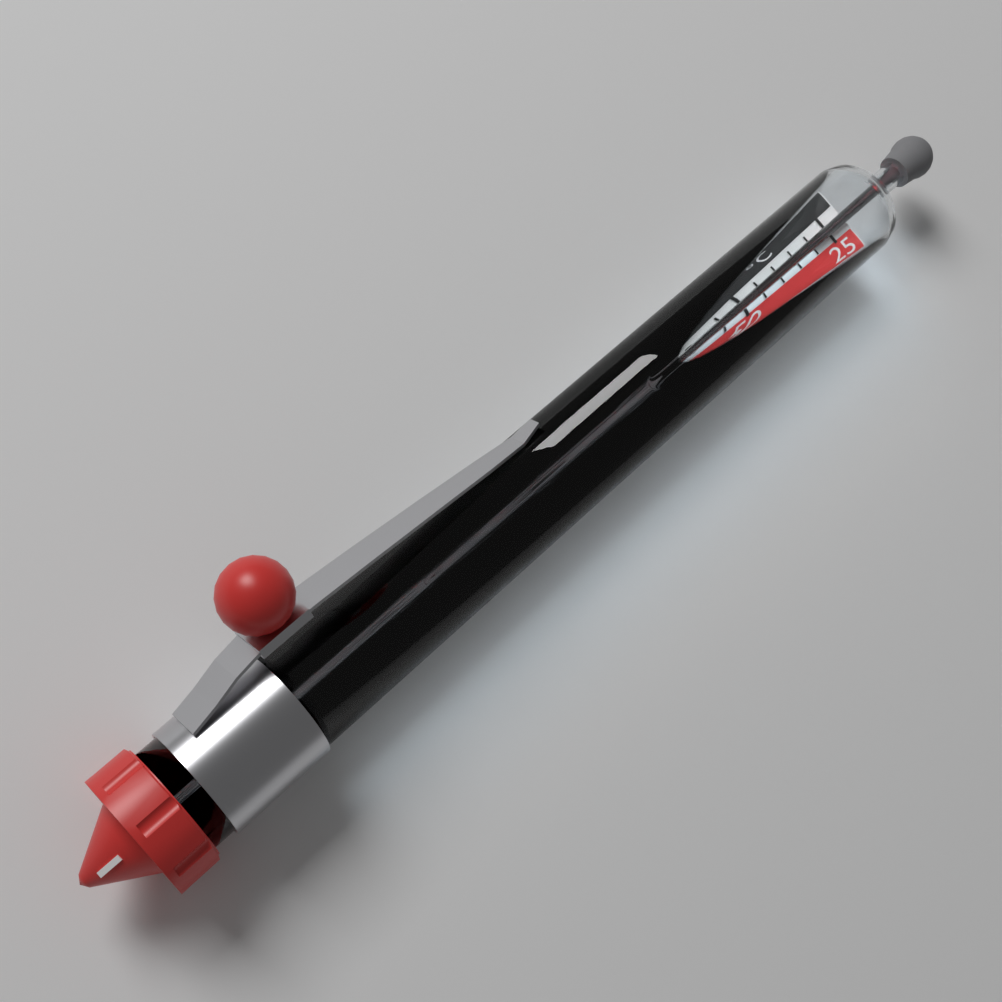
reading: 30 °C
